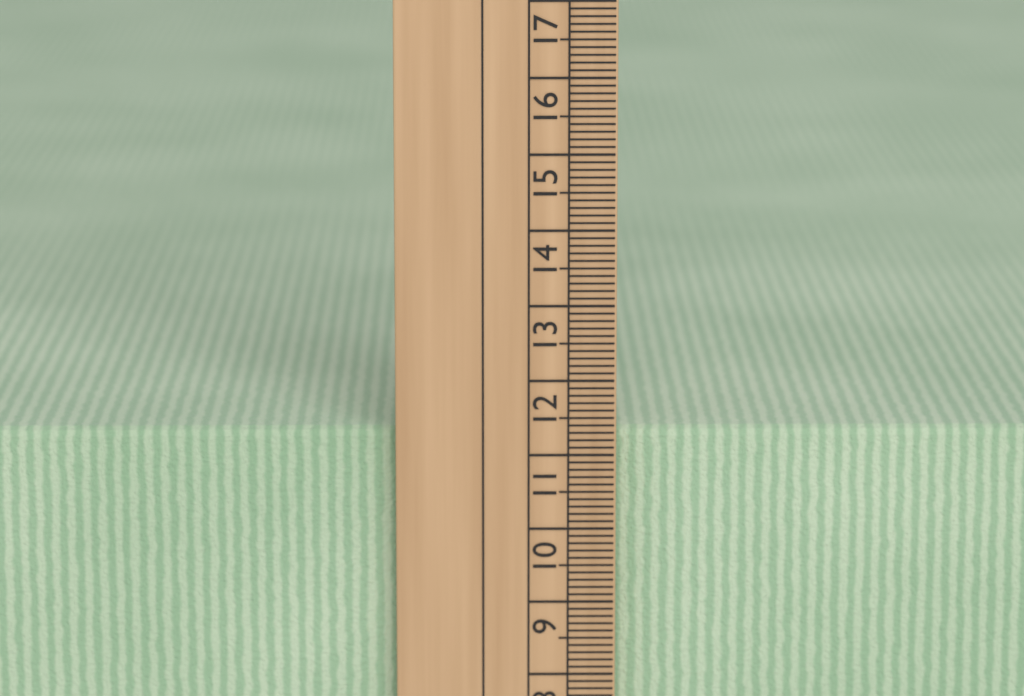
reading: 11.3 cm
